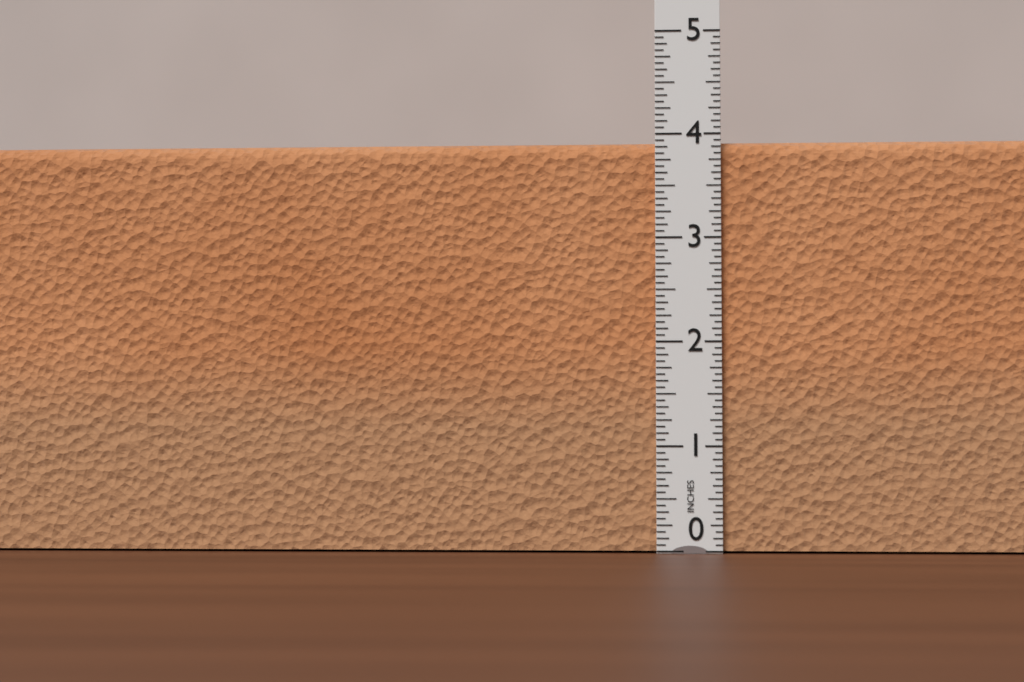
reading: 3.9375 in
